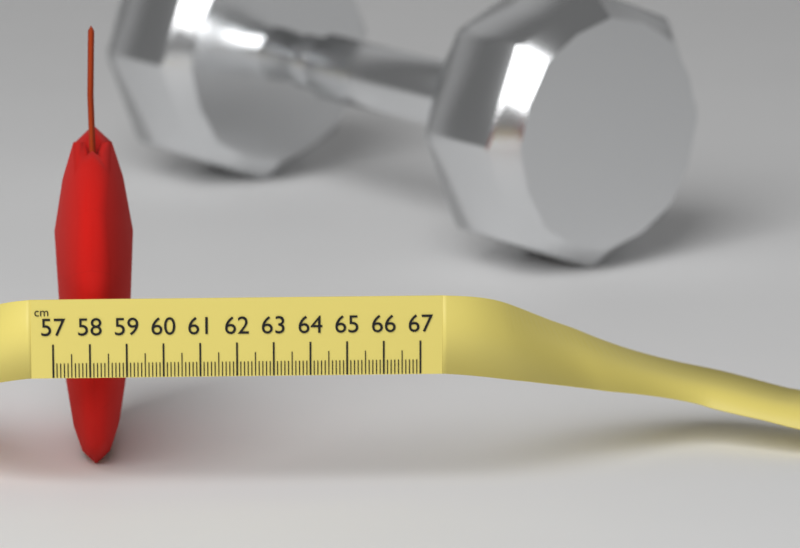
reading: 59.2 cm
